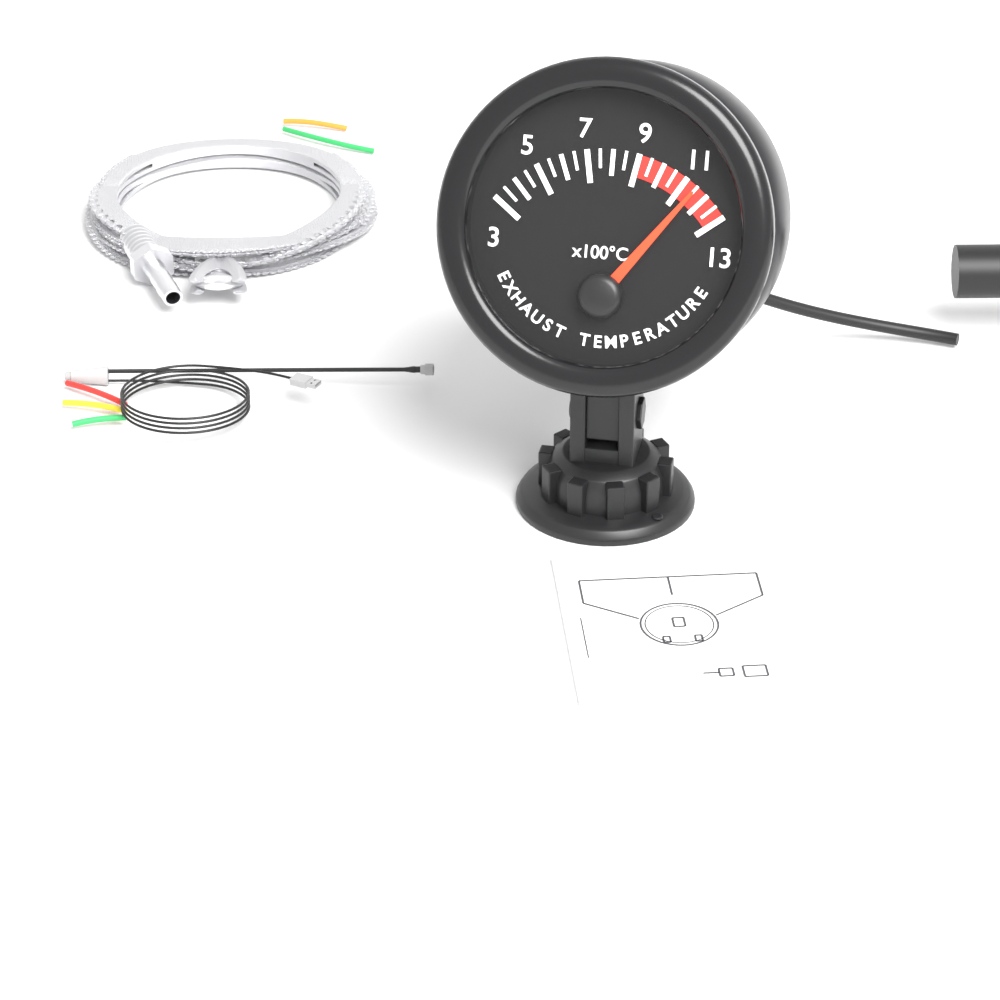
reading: 1150 °C
